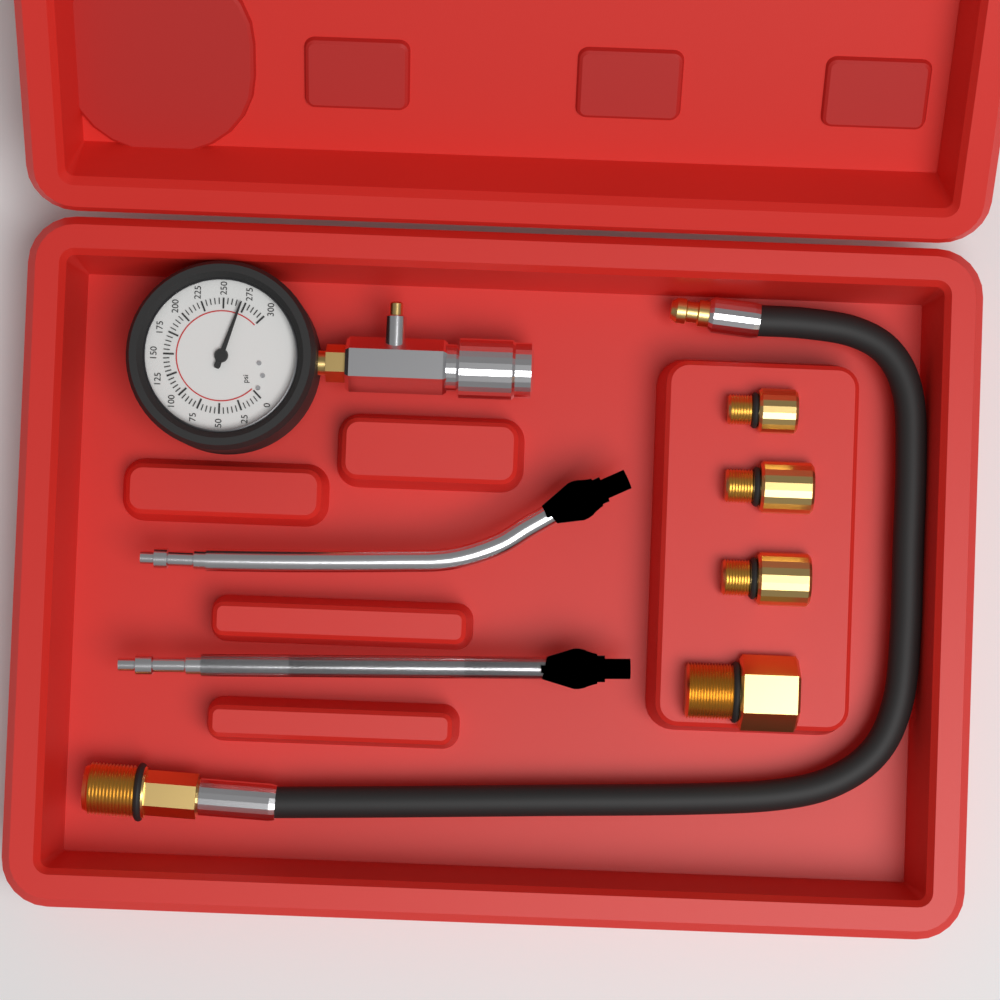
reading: 270 psi
